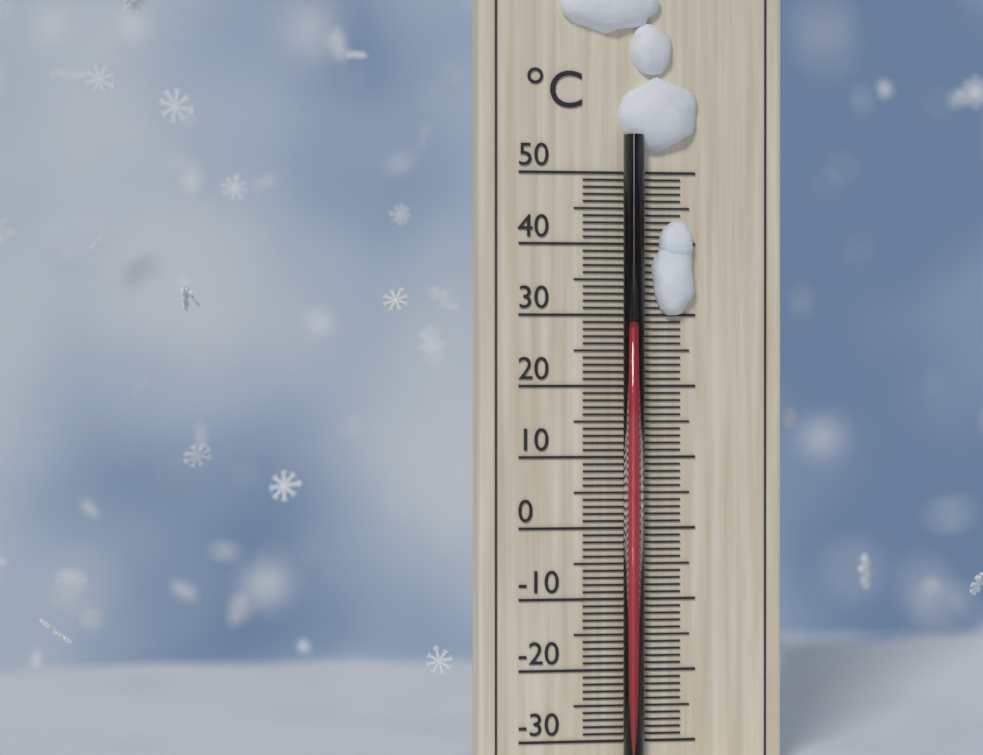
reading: 28 °C
